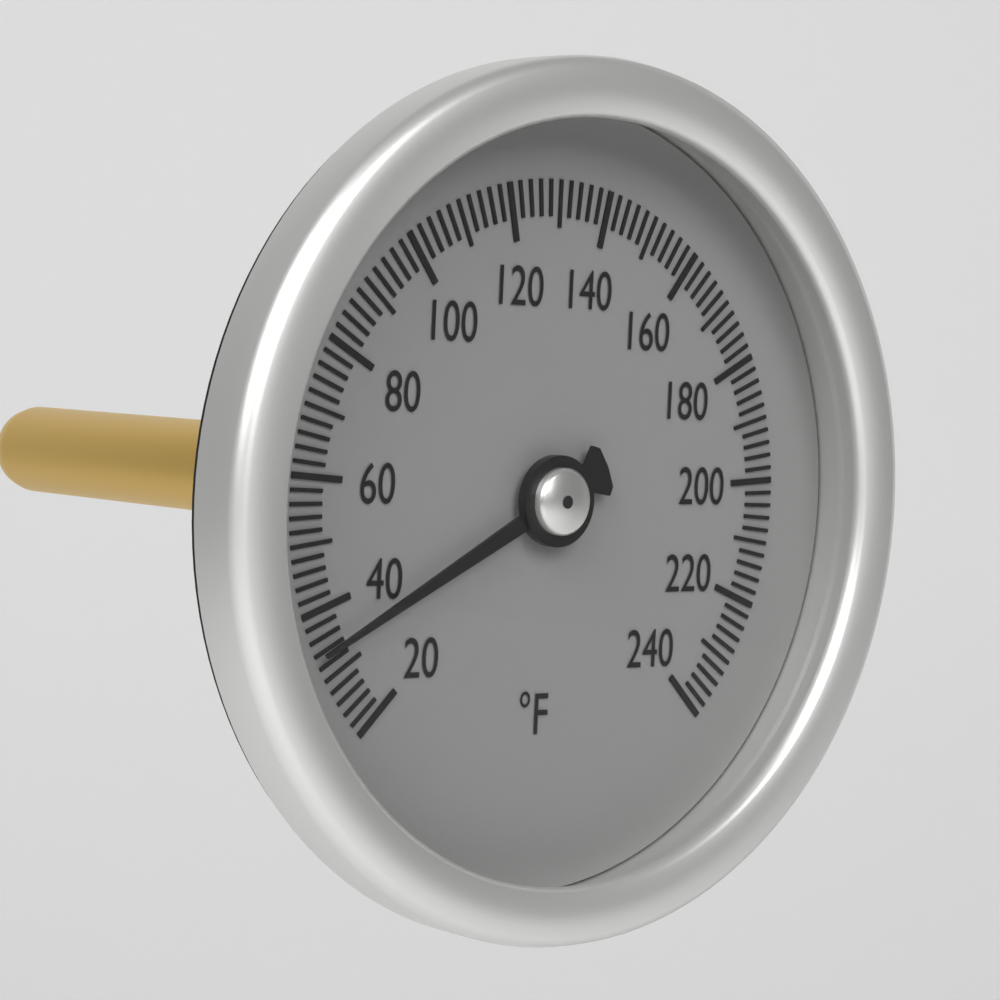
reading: 34 °F
